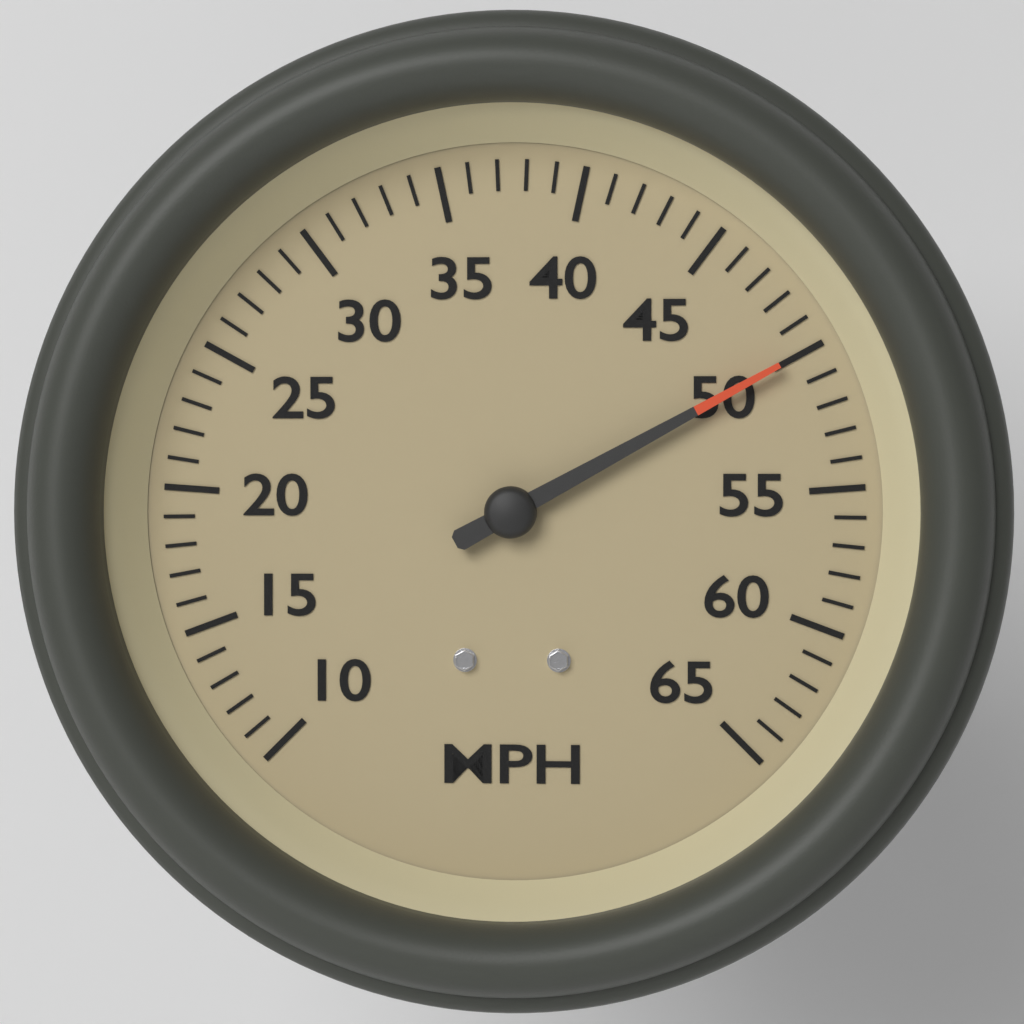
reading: 50 MPH
